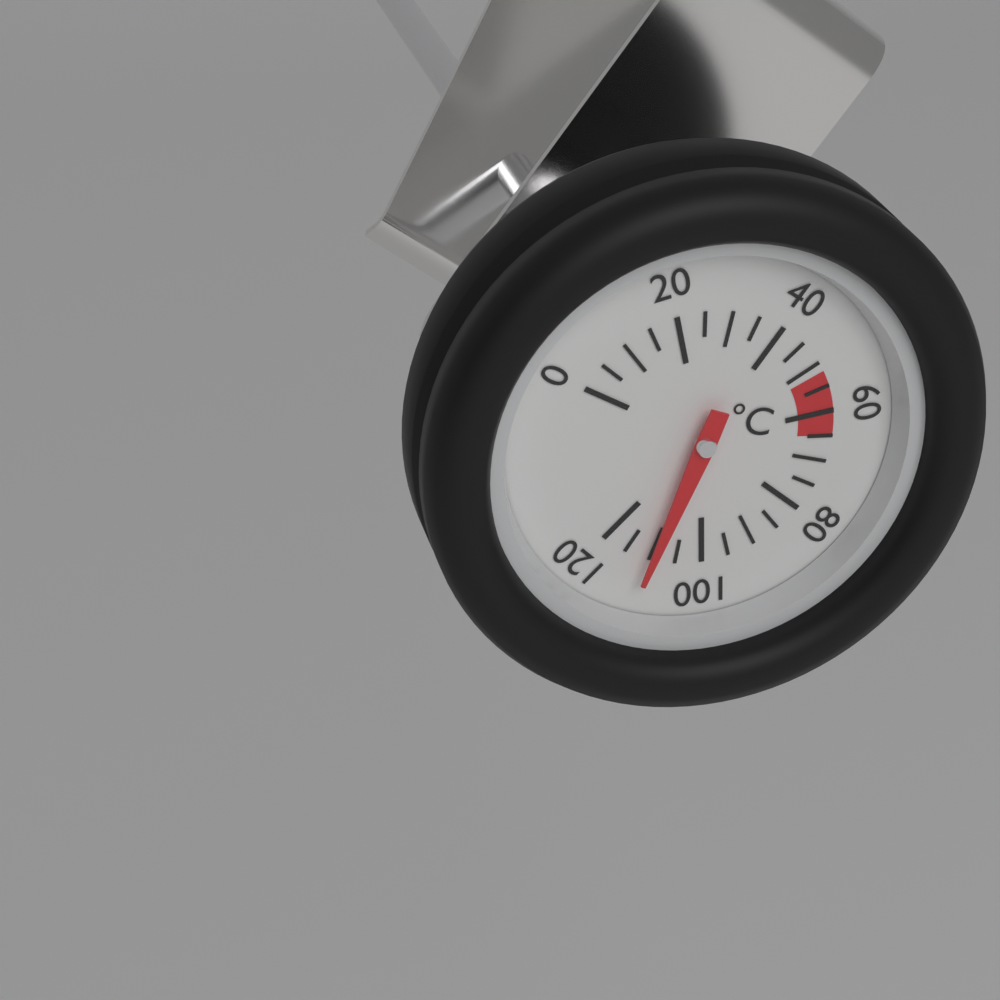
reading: 110 °C
